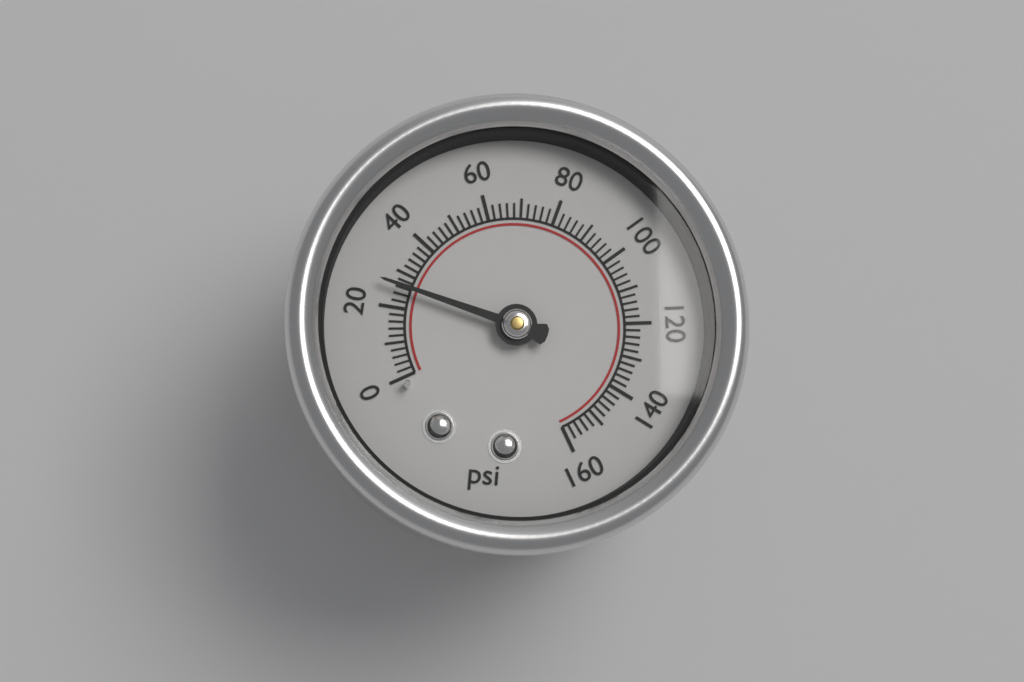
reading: 26 psi
